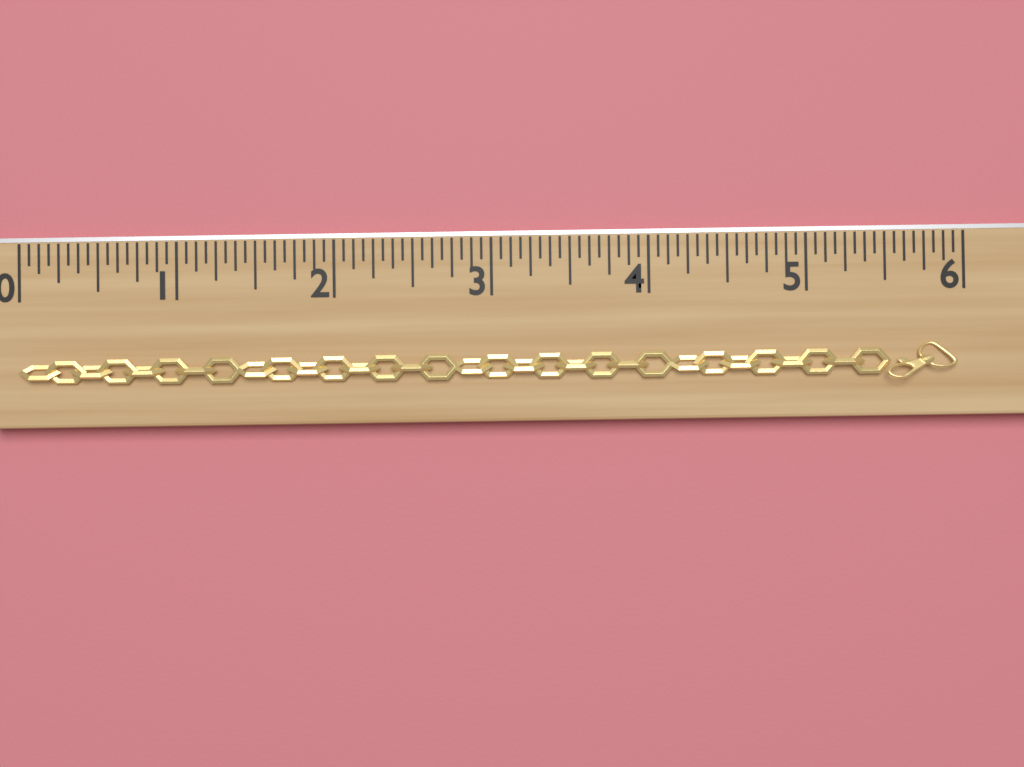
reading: 5.9375 (no unit)
